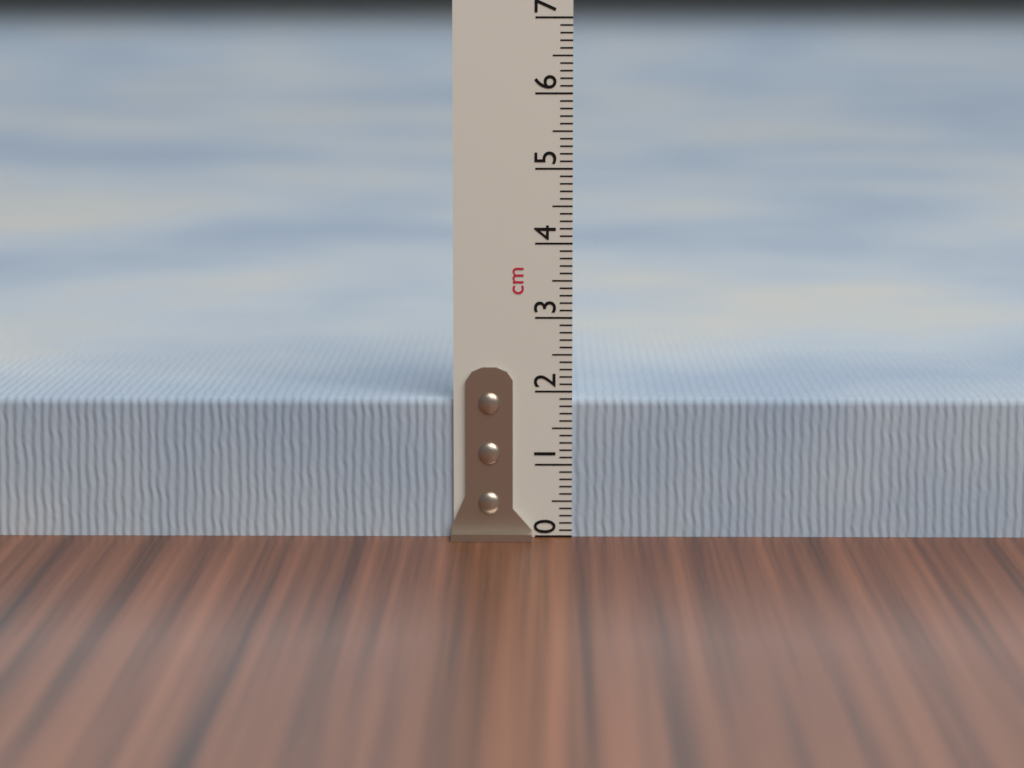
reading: 1.9 cm
